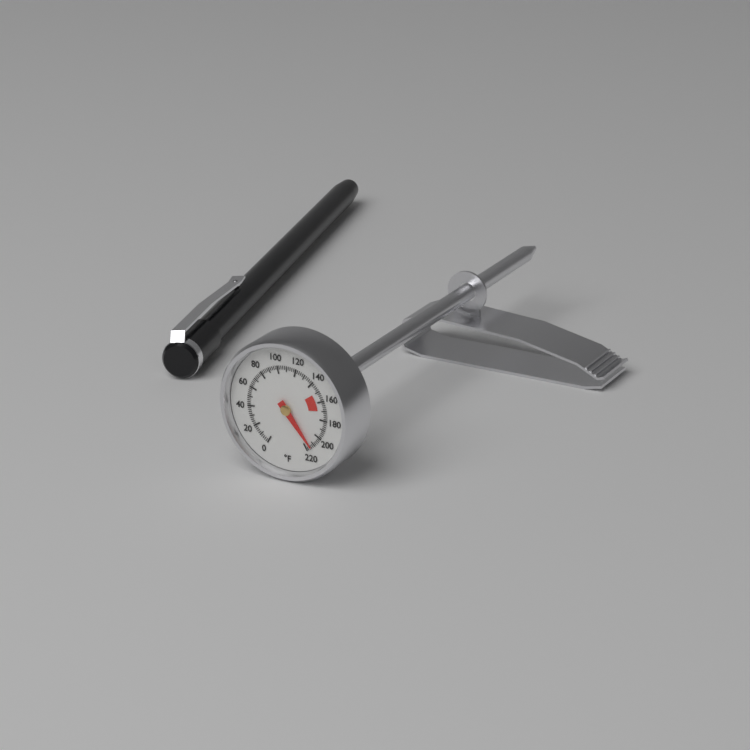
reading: 214 °F
